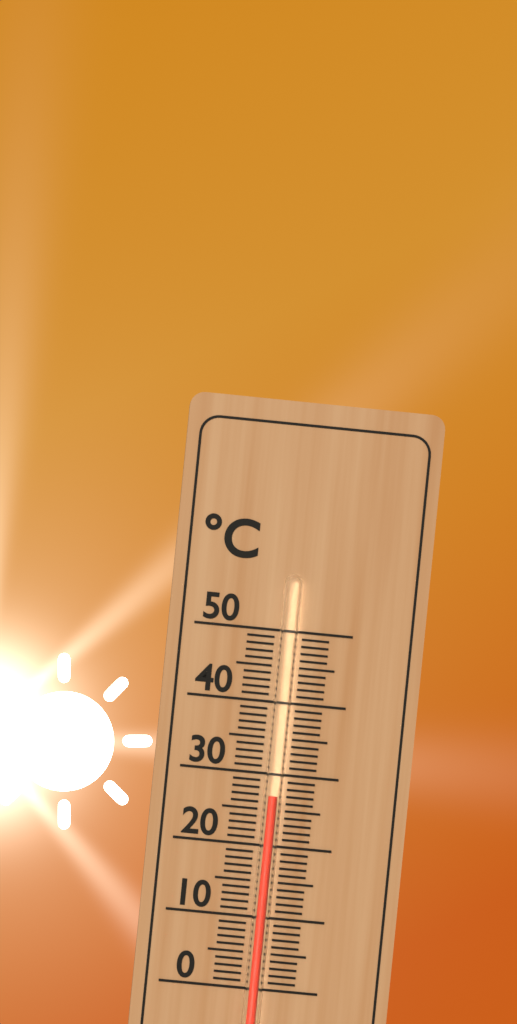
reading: 27 °C
